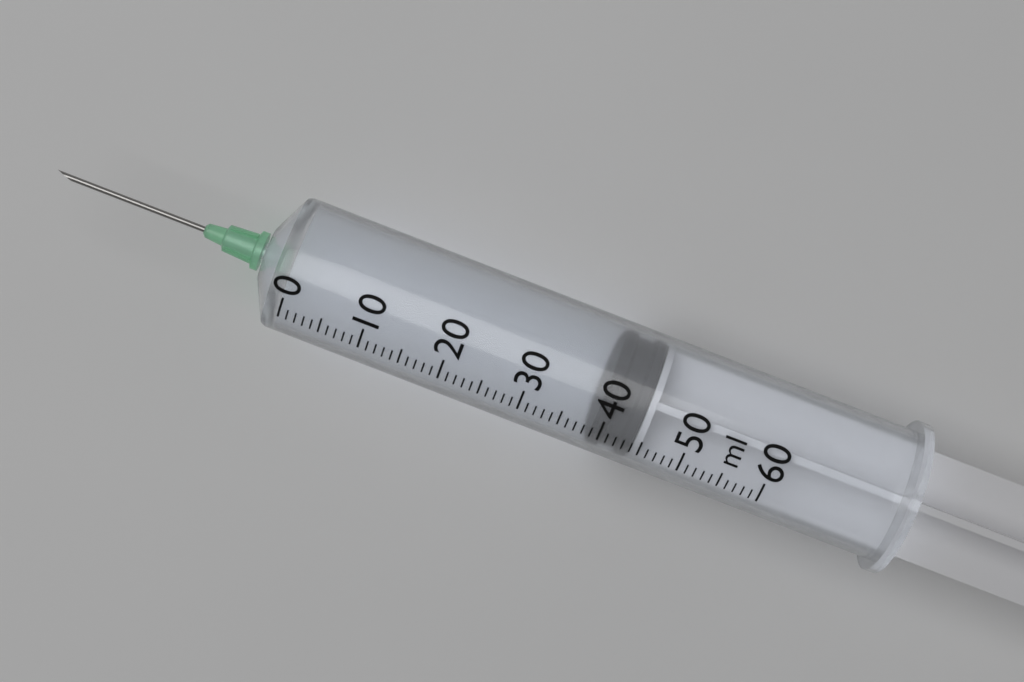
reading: 39 ml
